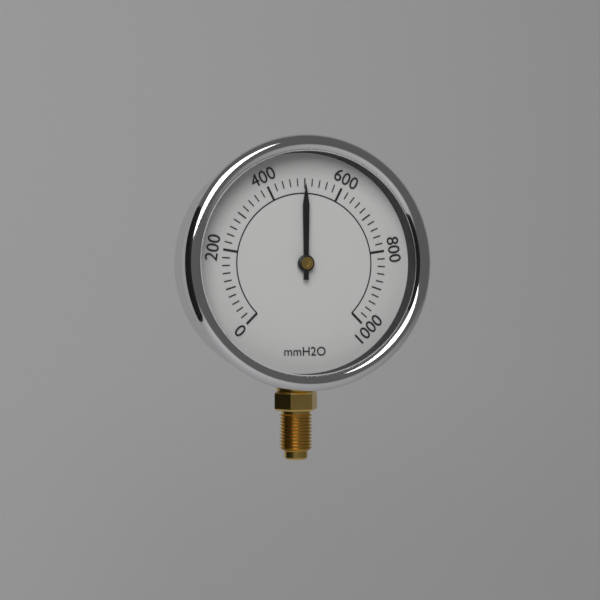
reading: 500 mmH2O
